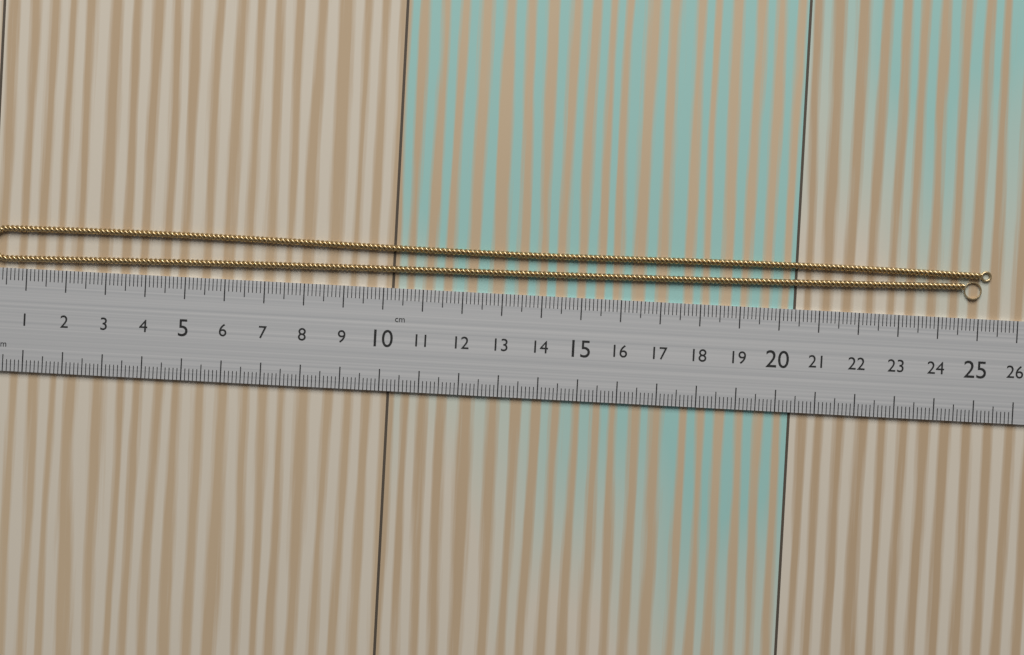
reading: 25.3 cm
